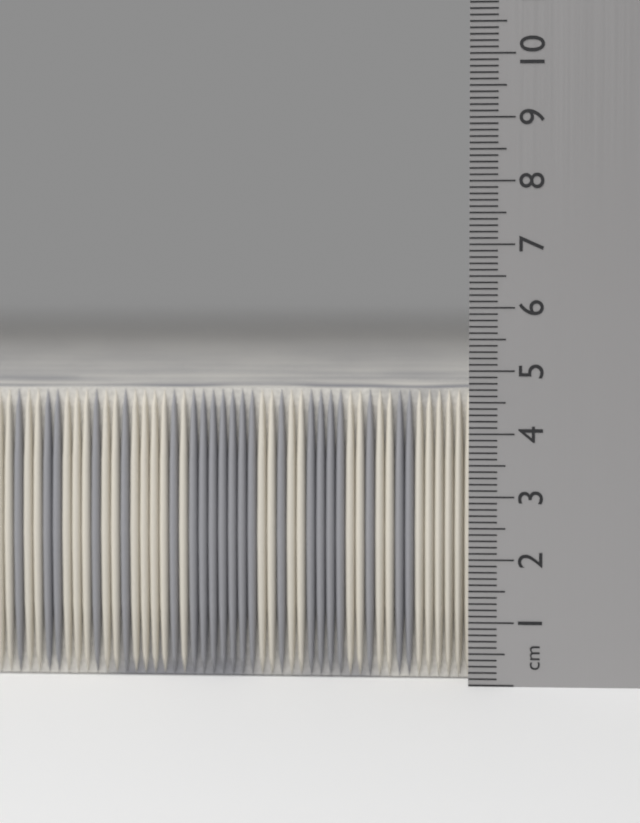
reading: 4.7 cm
